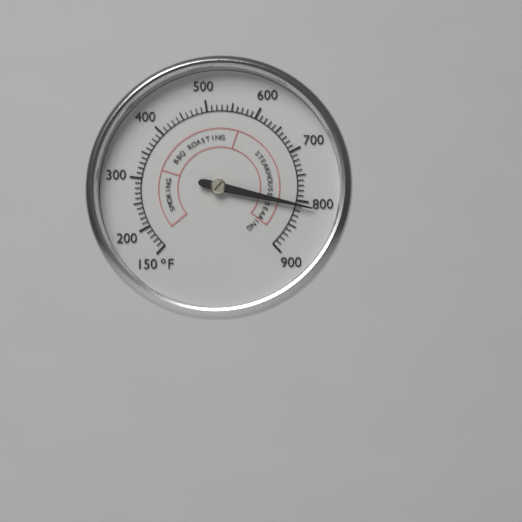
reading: 810 °F
